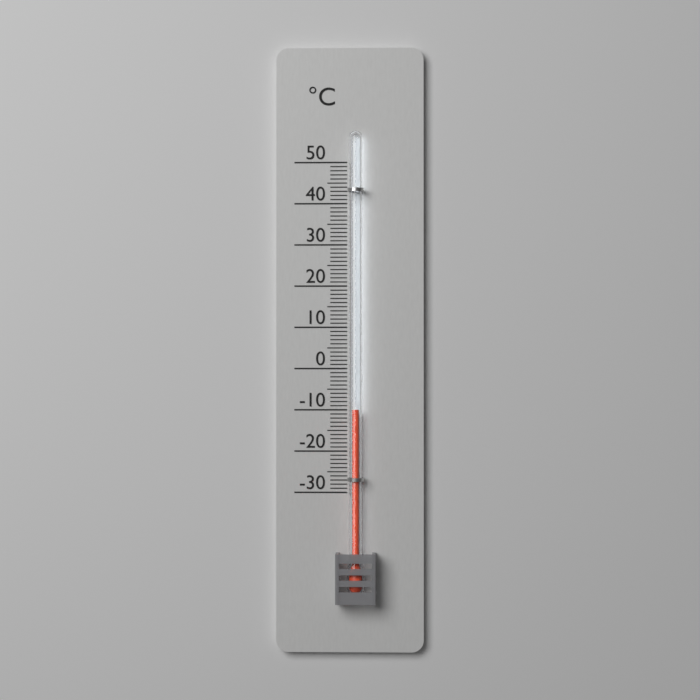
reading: -10 °C
